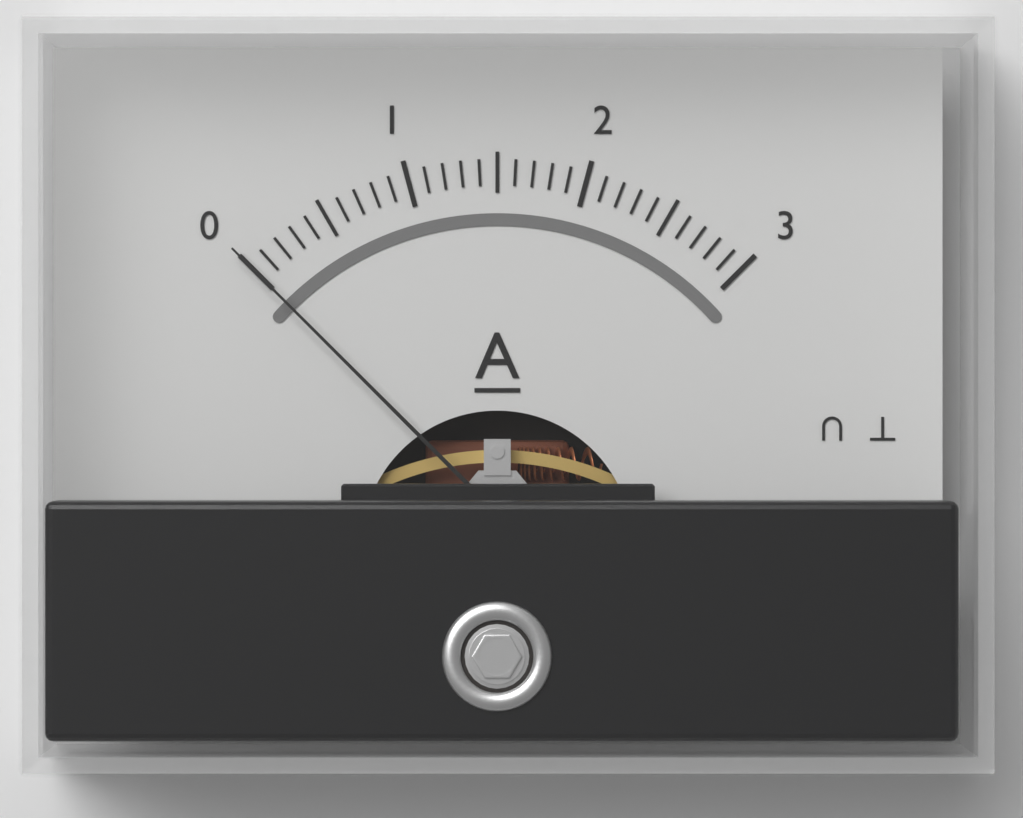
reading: 0.0 A
